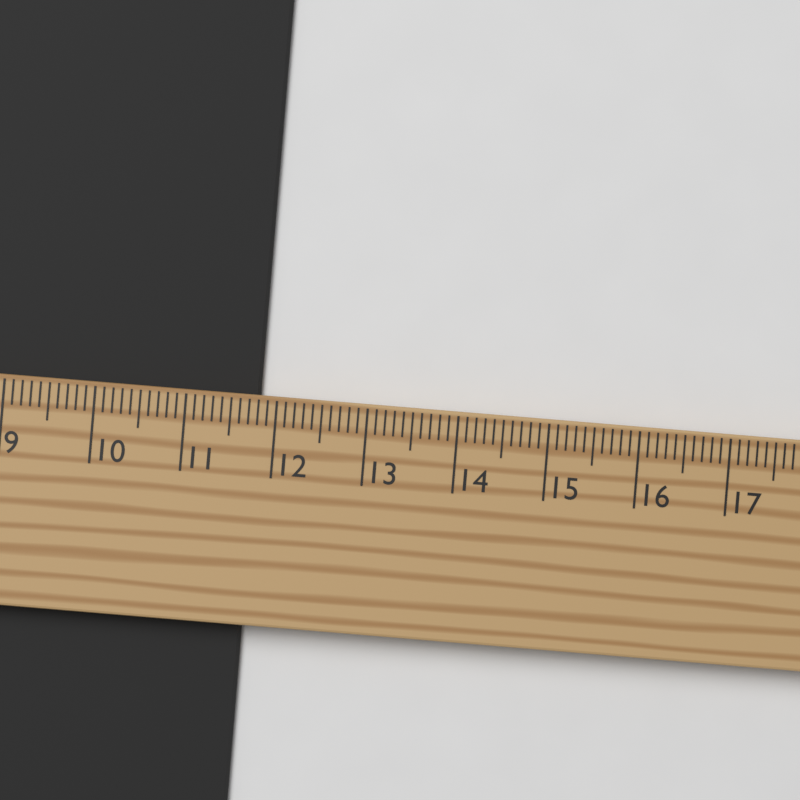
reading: 11.8 cm
